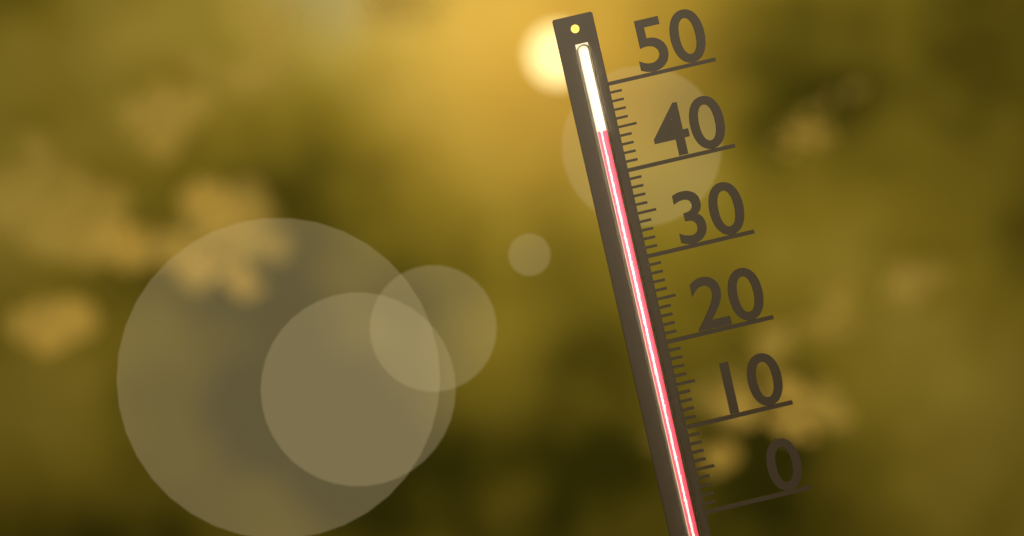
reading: 45 (no unit)
